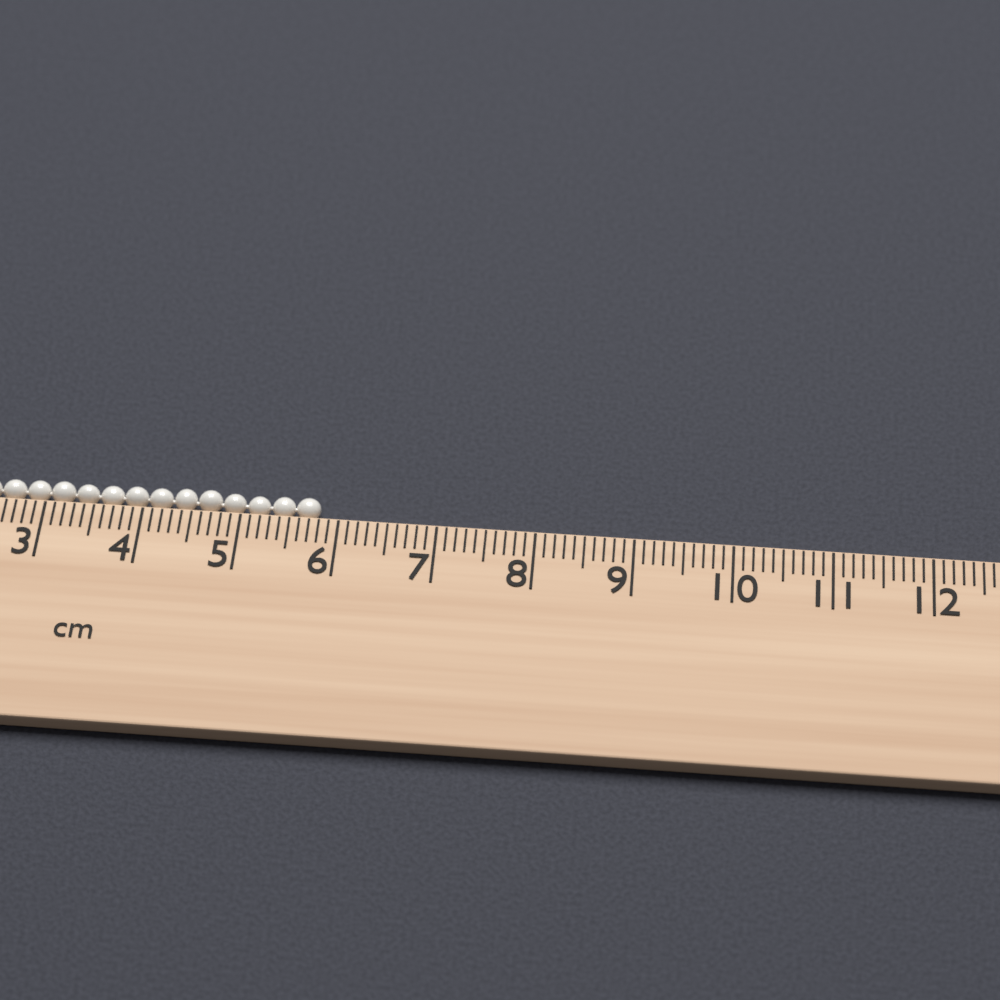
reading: 5.8 cm
